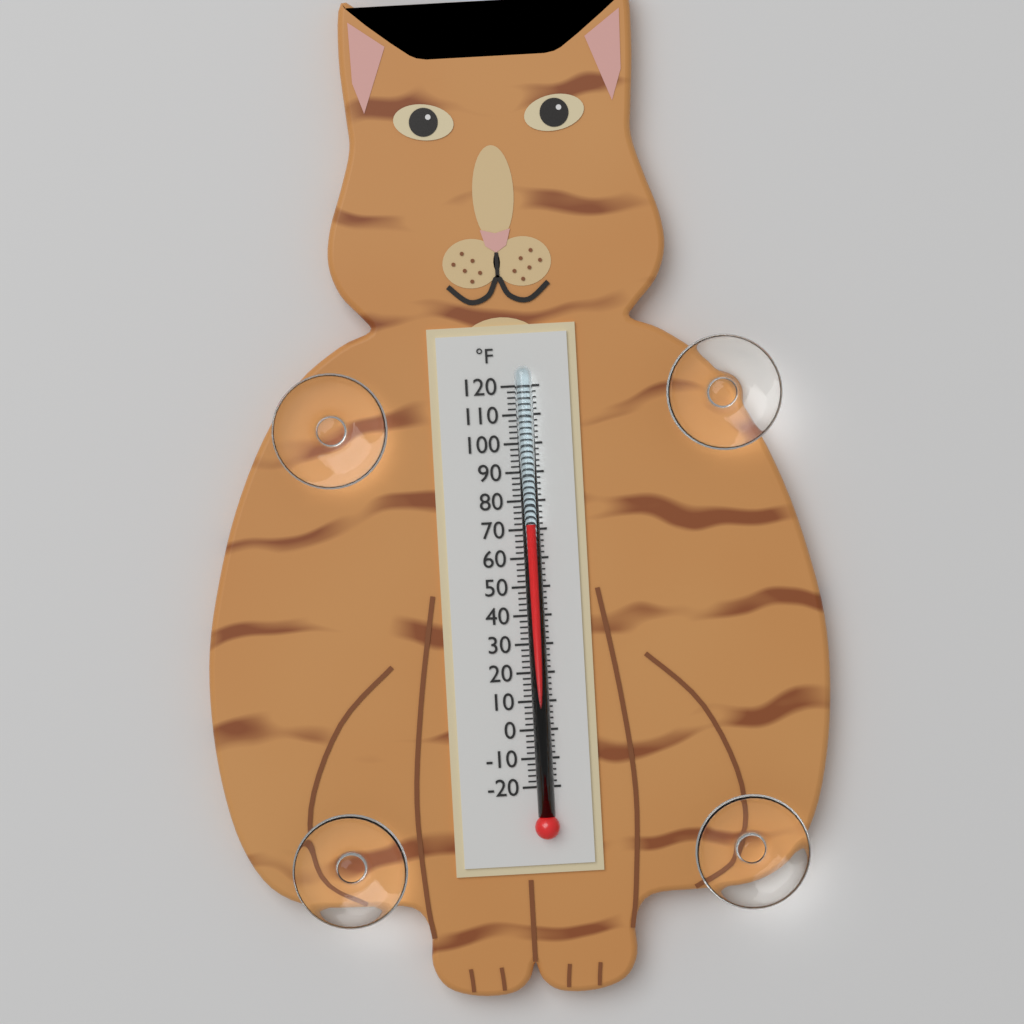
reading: 72 °F
